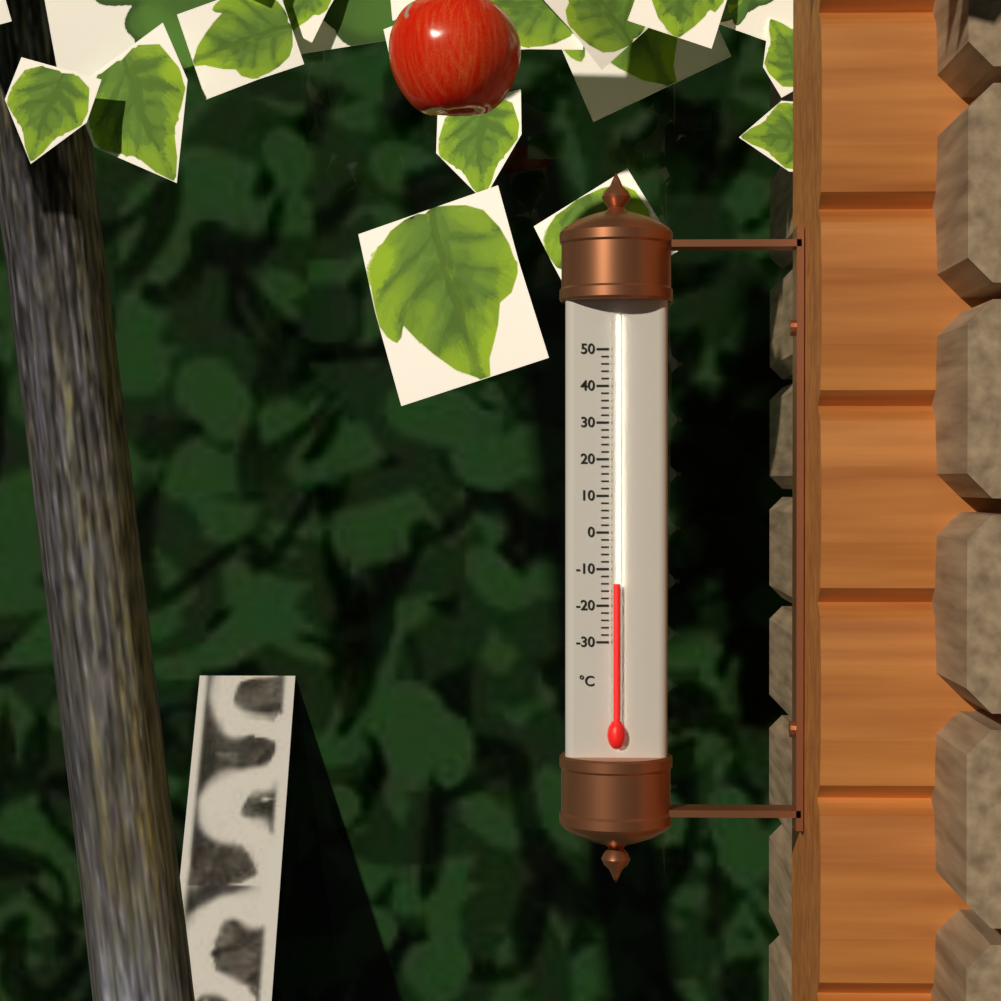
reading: -14 °C
